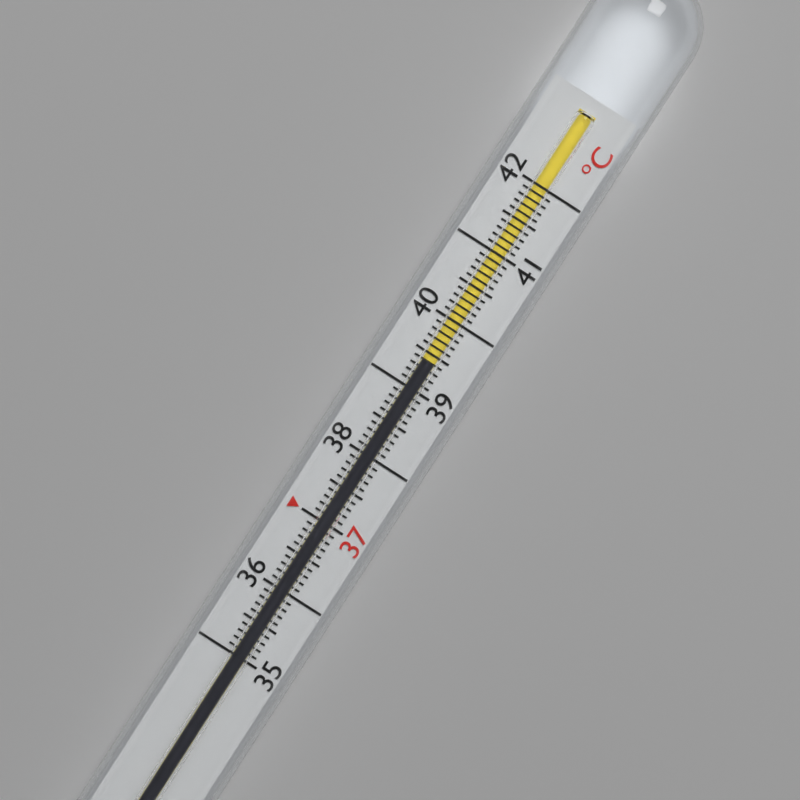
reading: 39.4 °C
